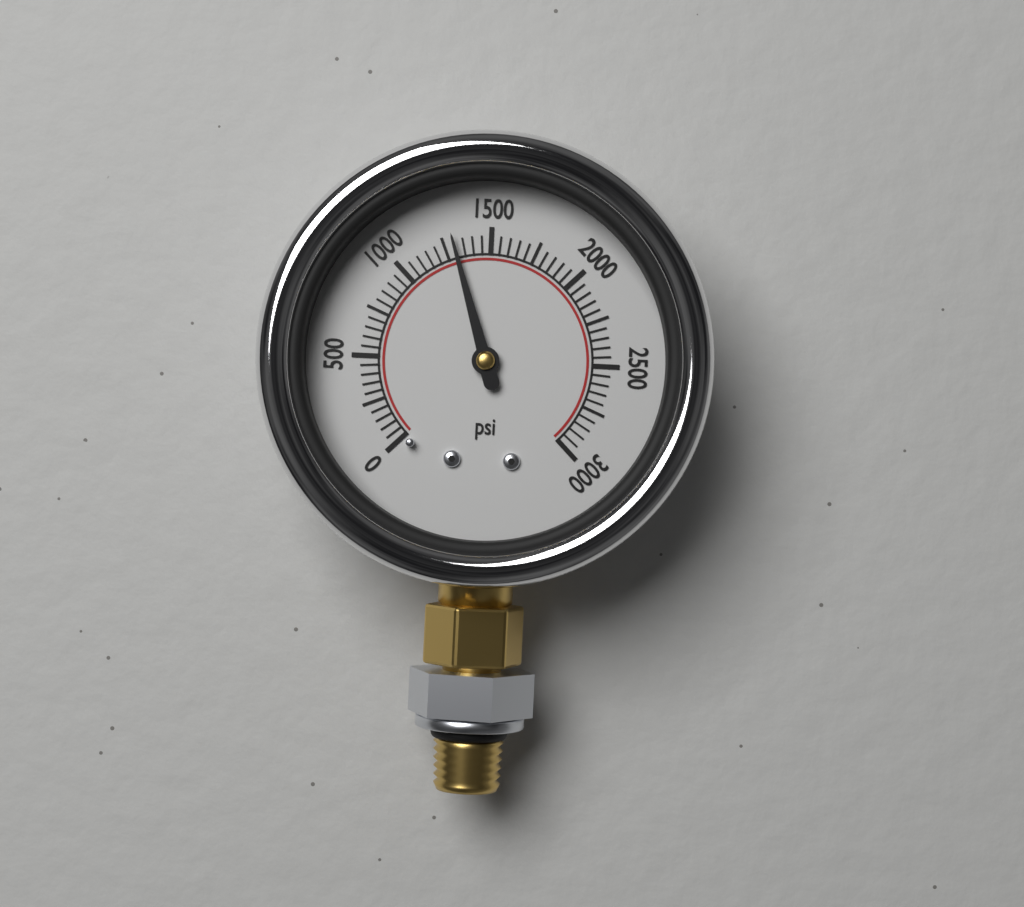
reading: 1300 psi
